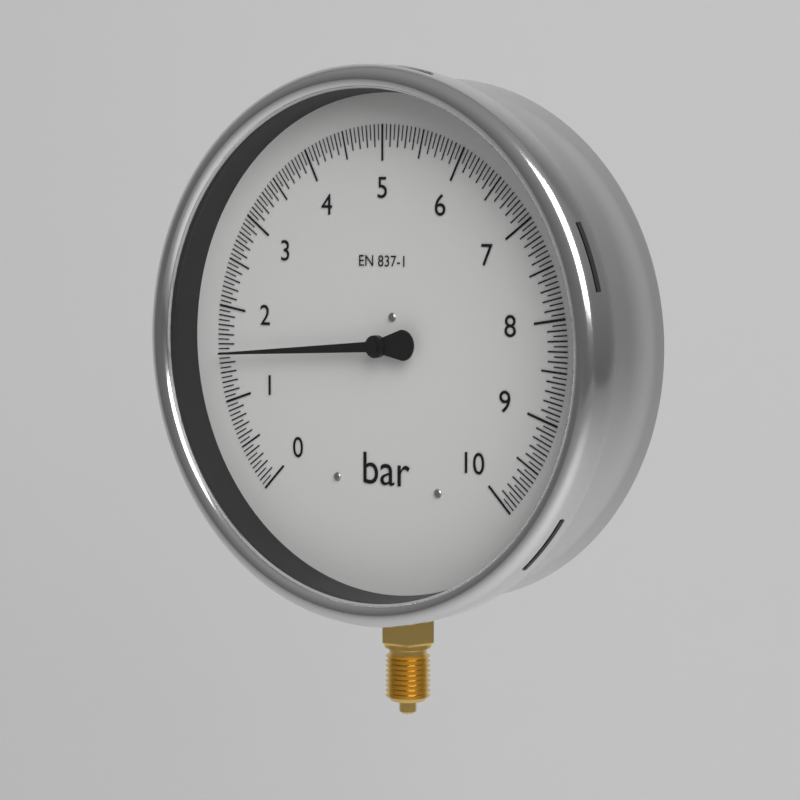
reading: 1.50 bar
